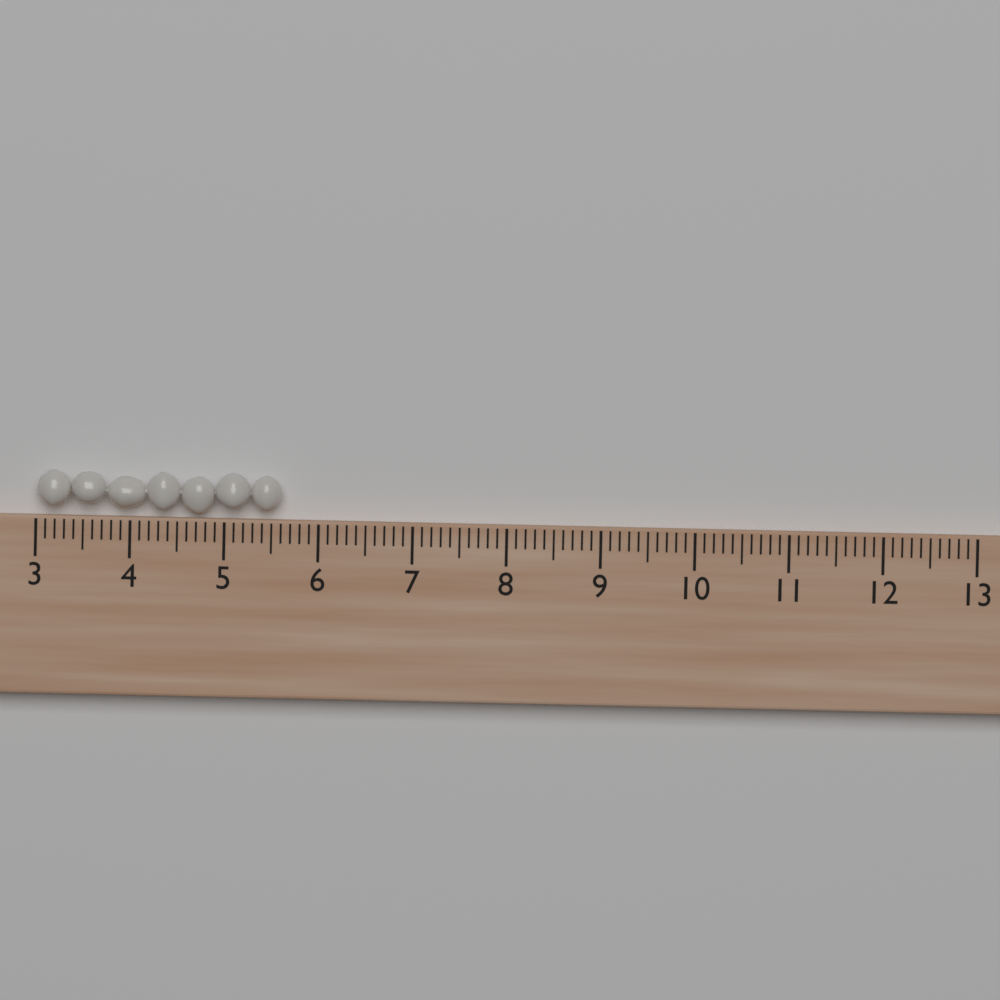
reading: 5.6 (no unit)
